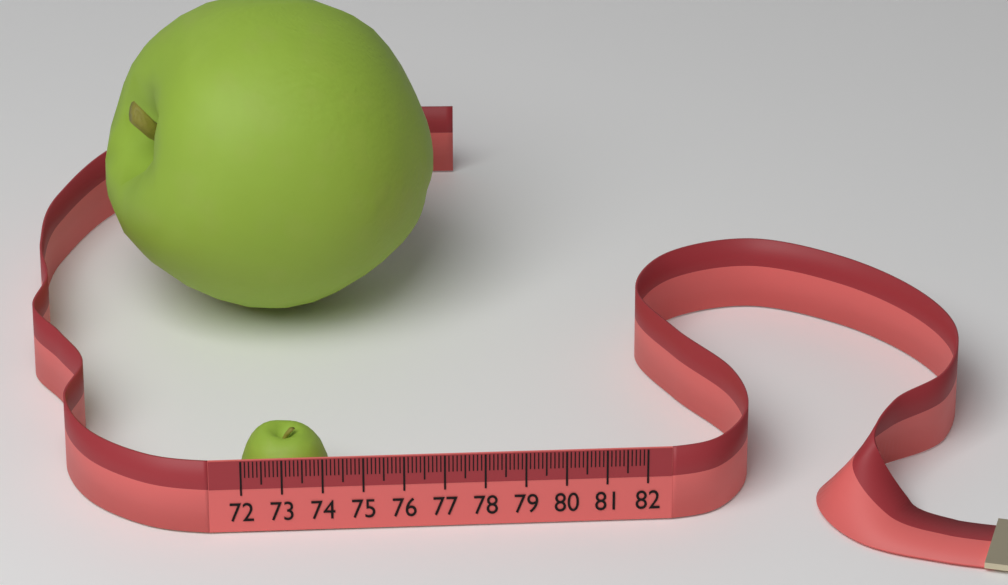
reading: 74.2 (no unit)
